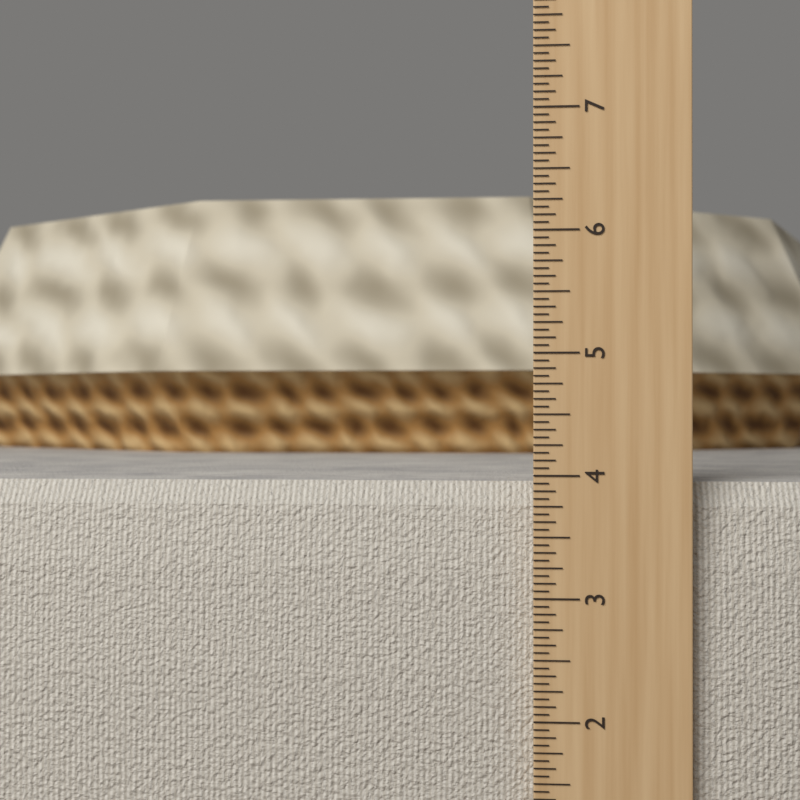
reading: 3.9375 in
